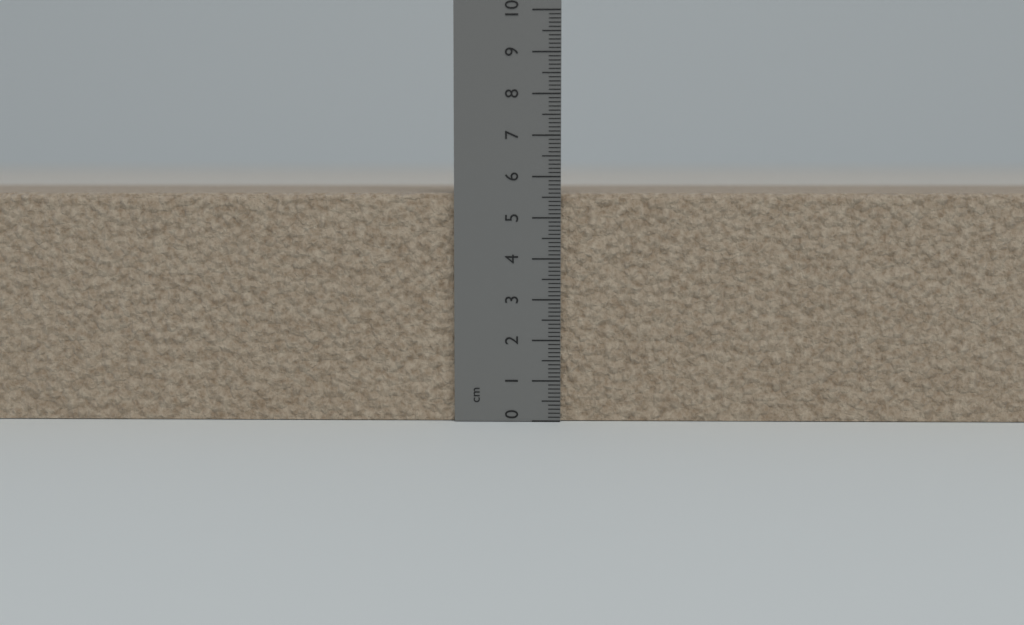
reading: 5.6 cm
